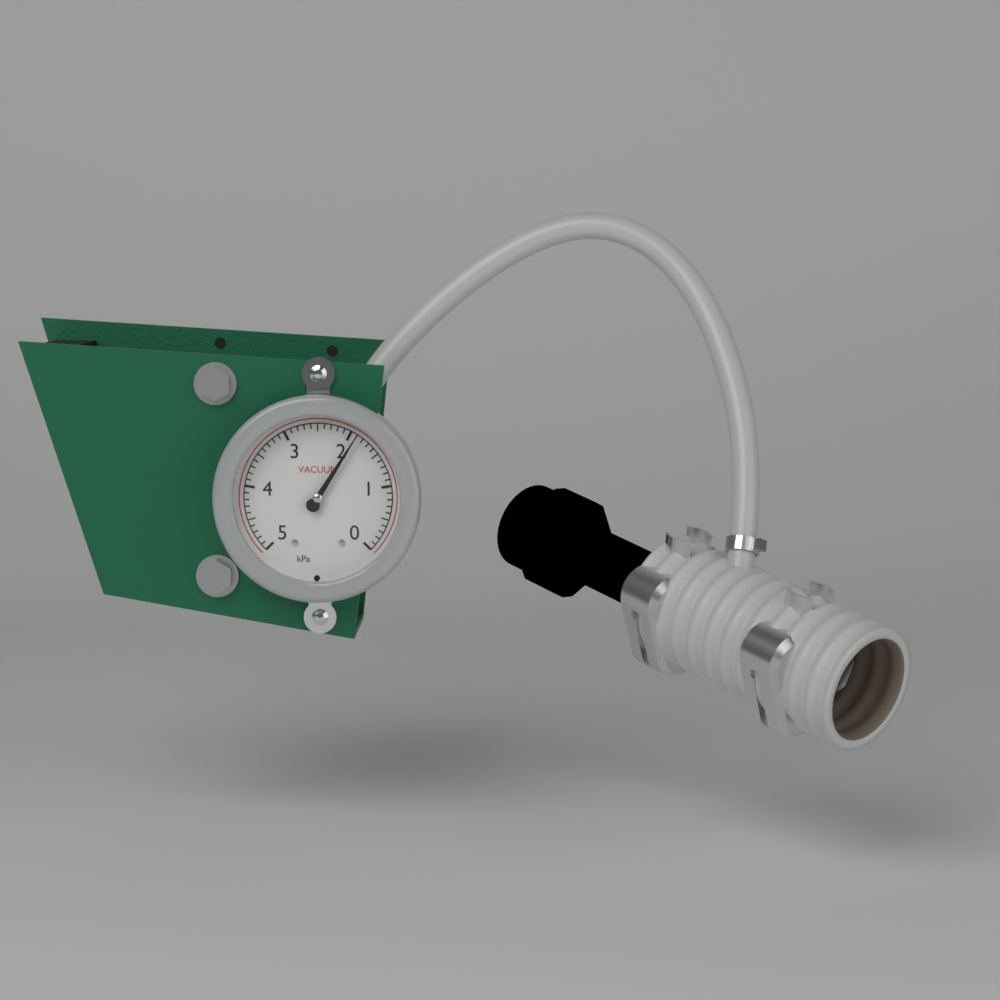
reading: 1.9 kPa
